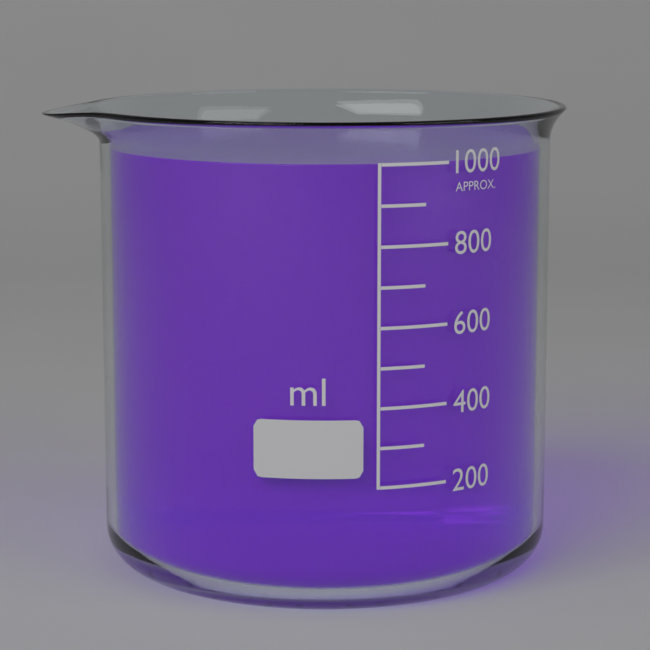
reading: 1000 ml
